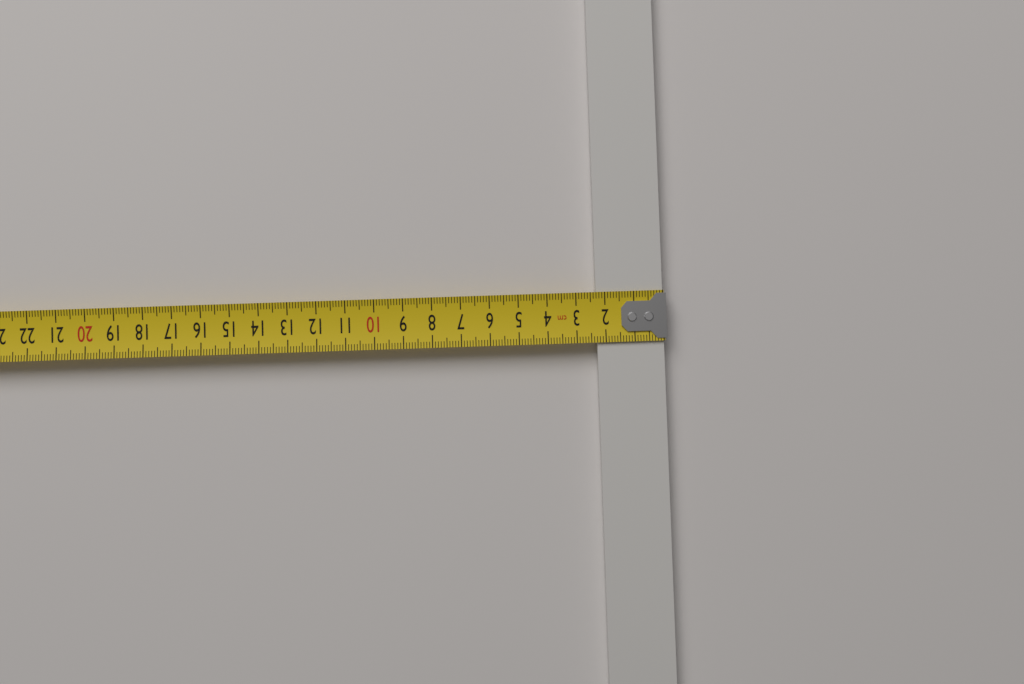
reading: 2.3 cm
